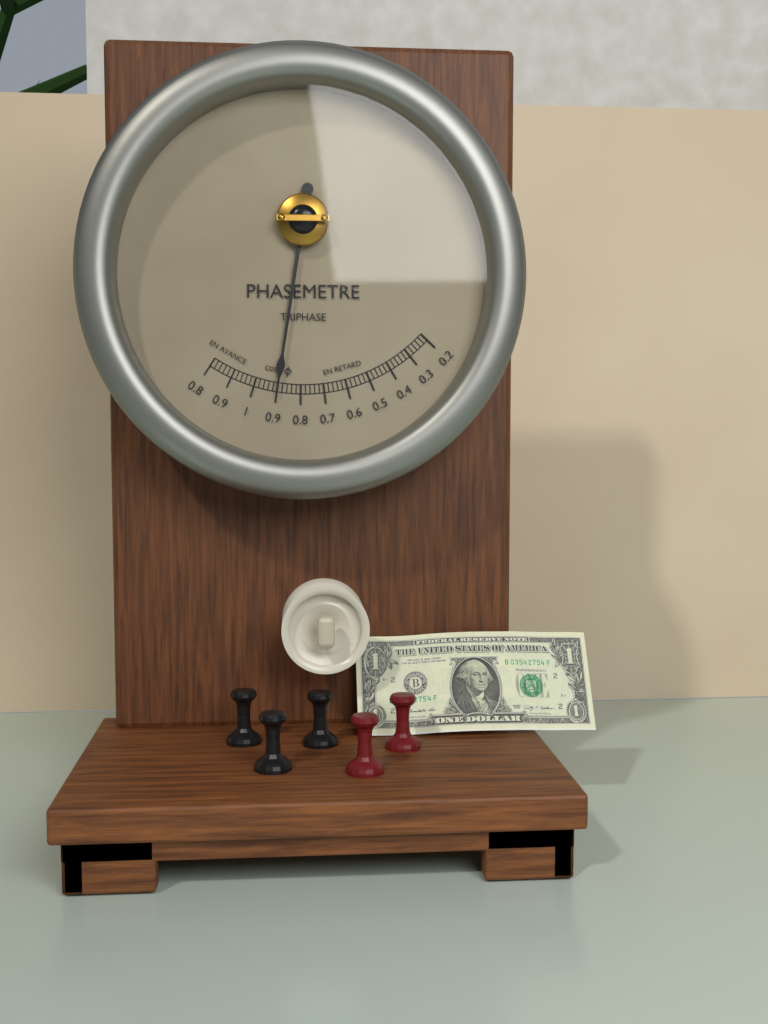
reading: 0.90 cos φ
